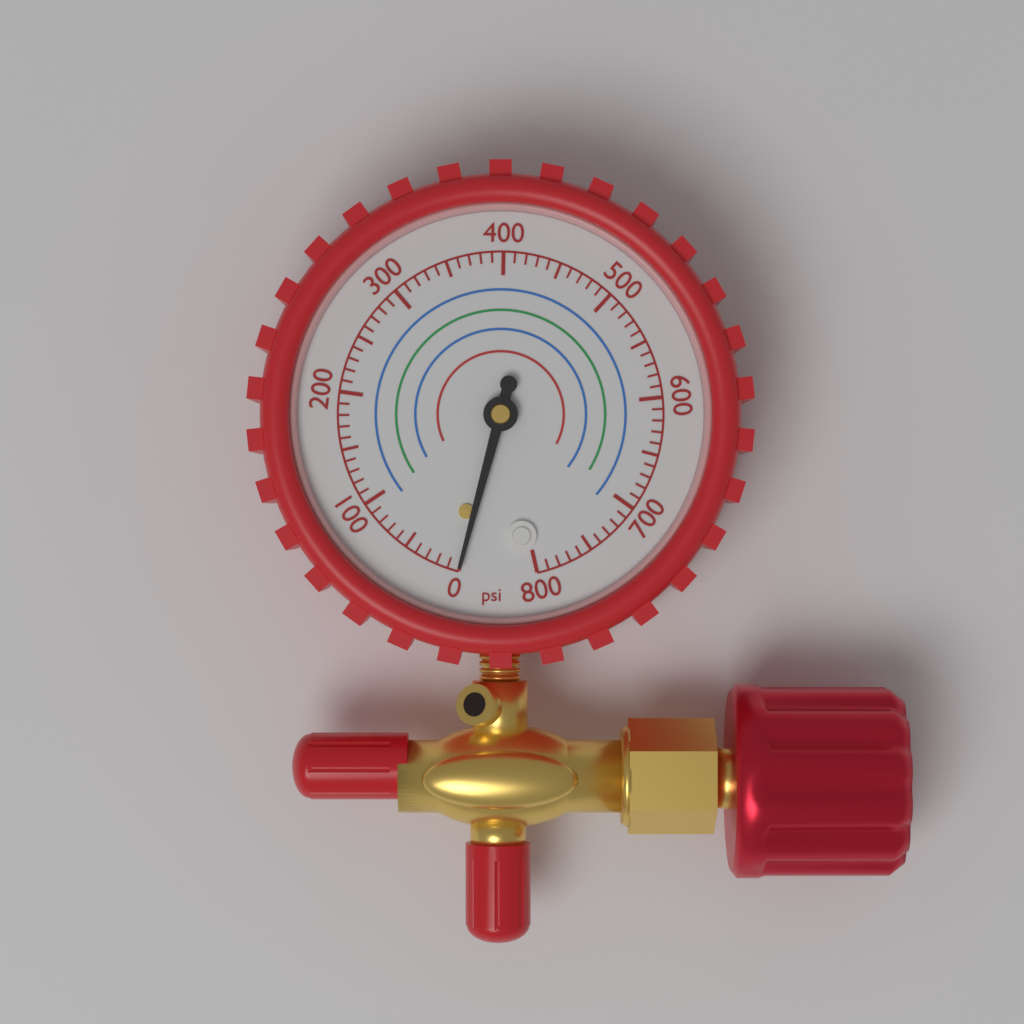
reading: 0 psi
